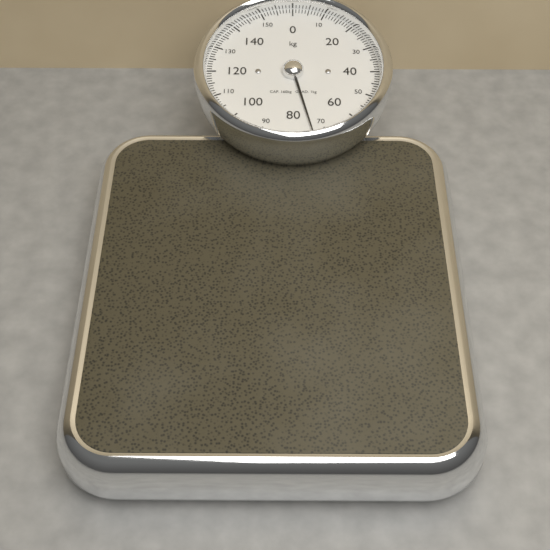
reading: 74 kg
